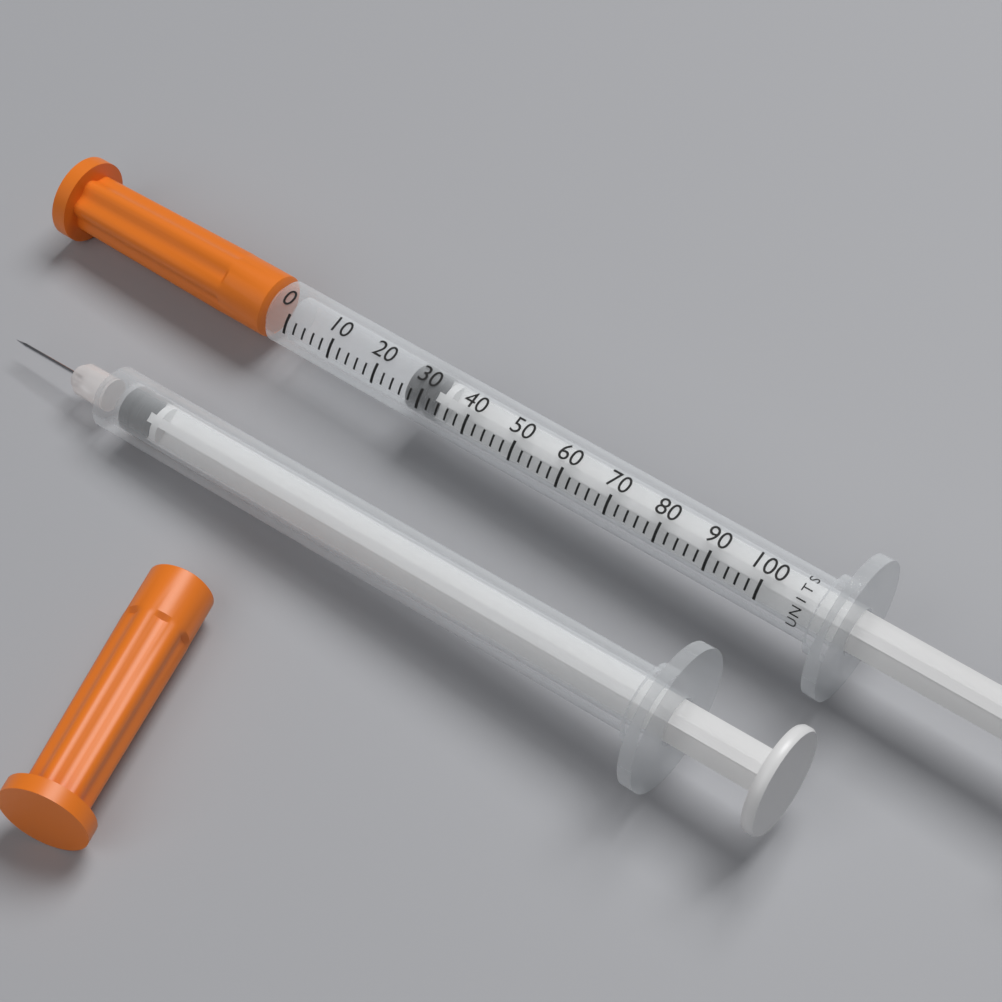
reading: 26 units
